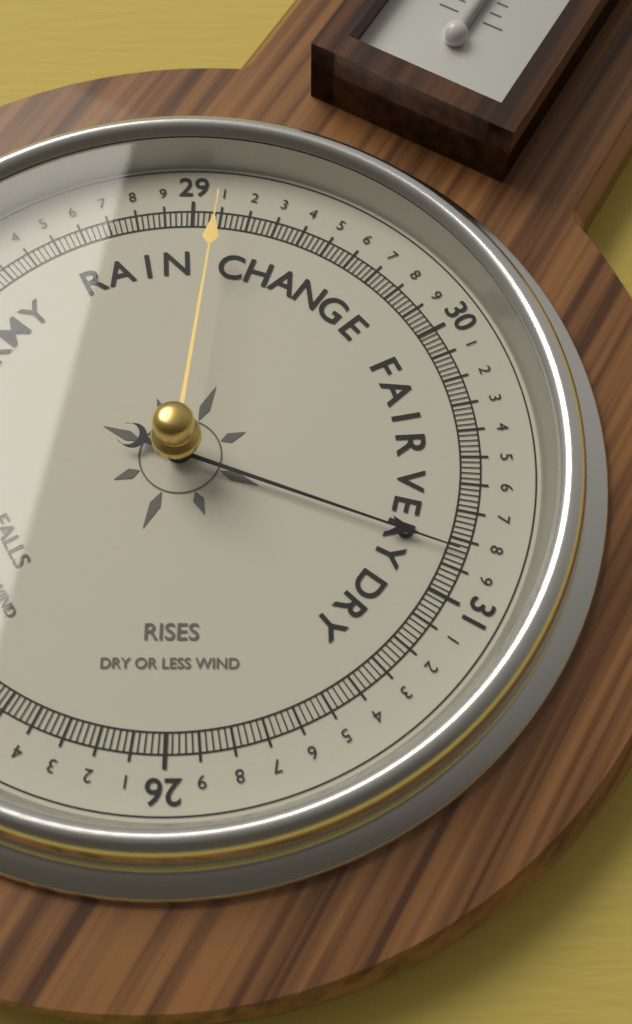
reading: 30.84 (no unit)
